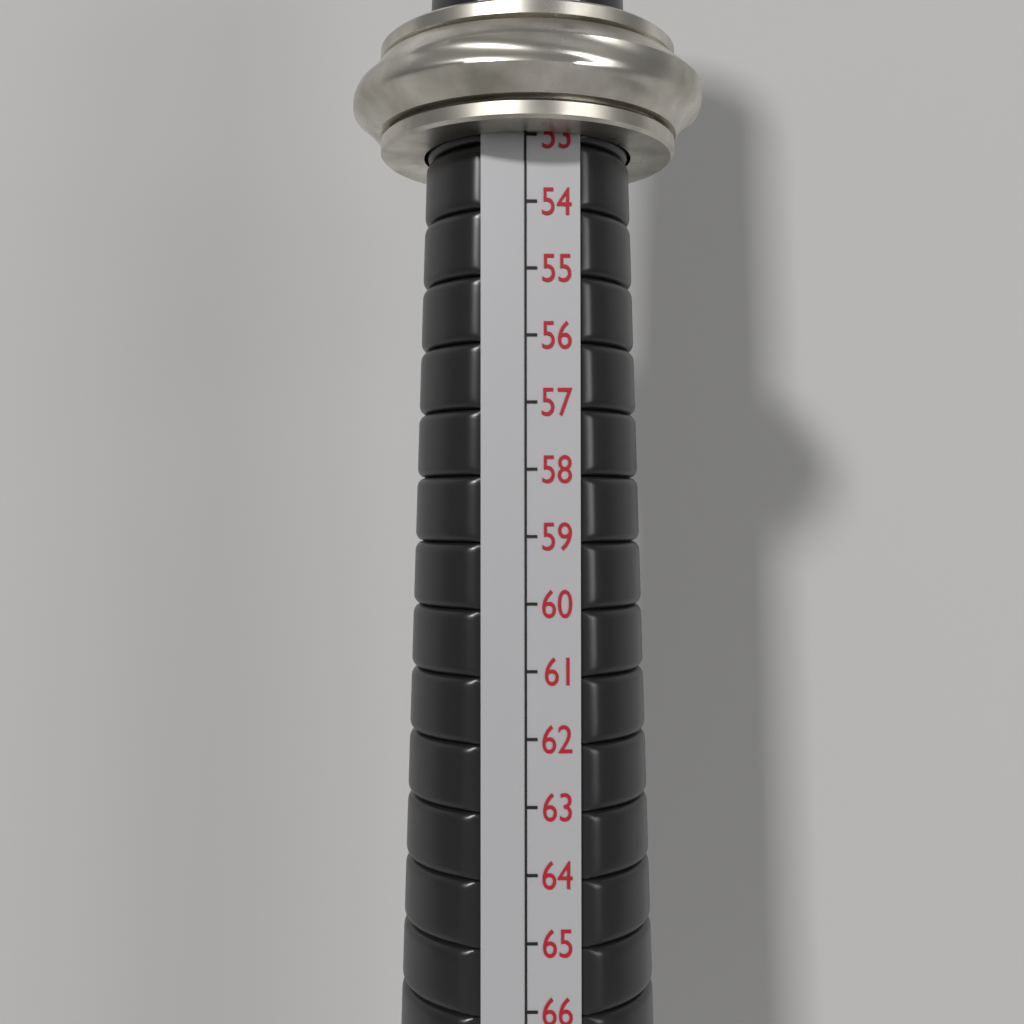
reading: 53 (no unit)
